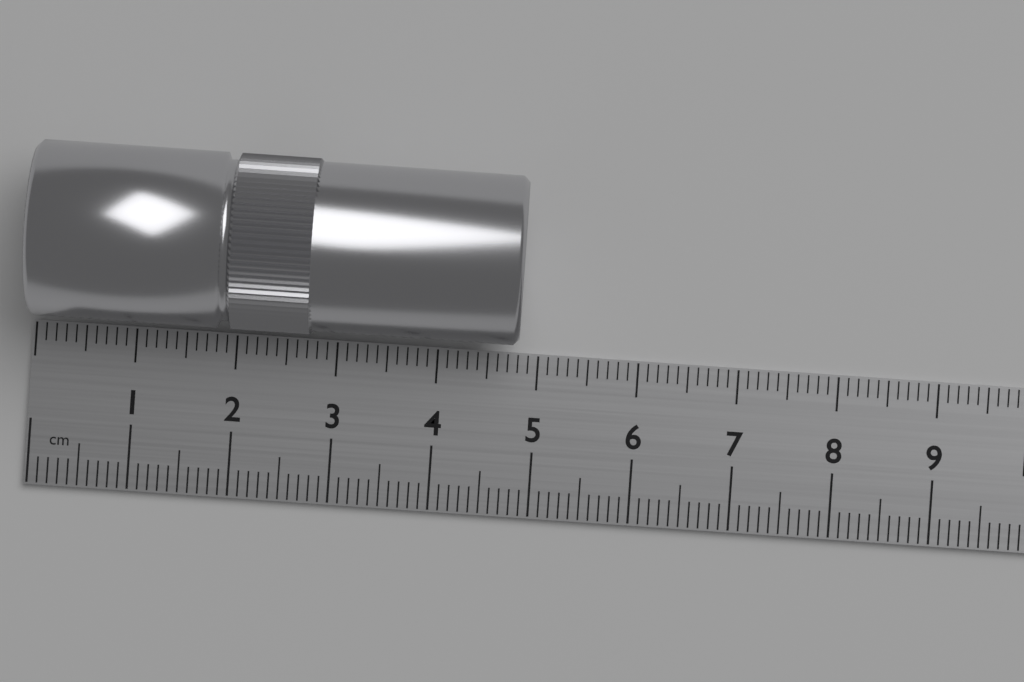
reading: 4.8 cm
